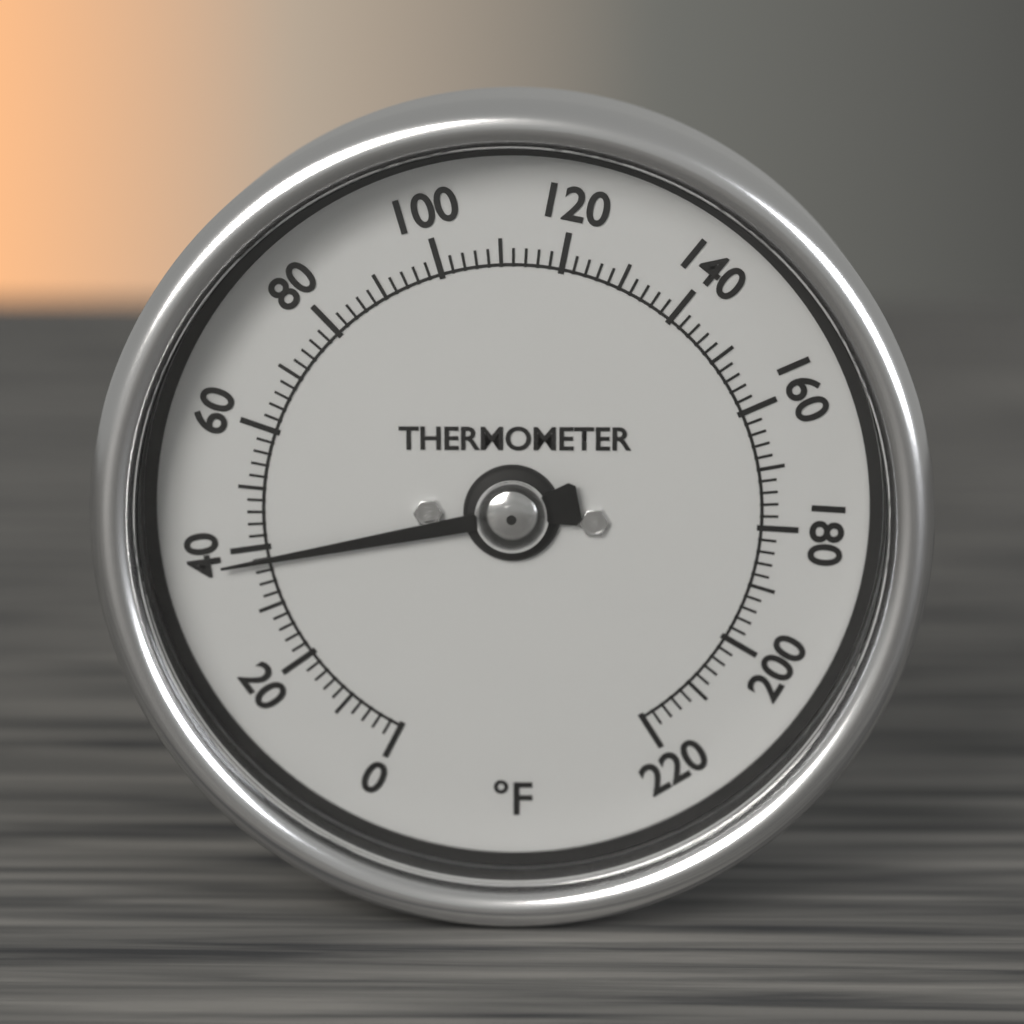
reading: 38 °F
